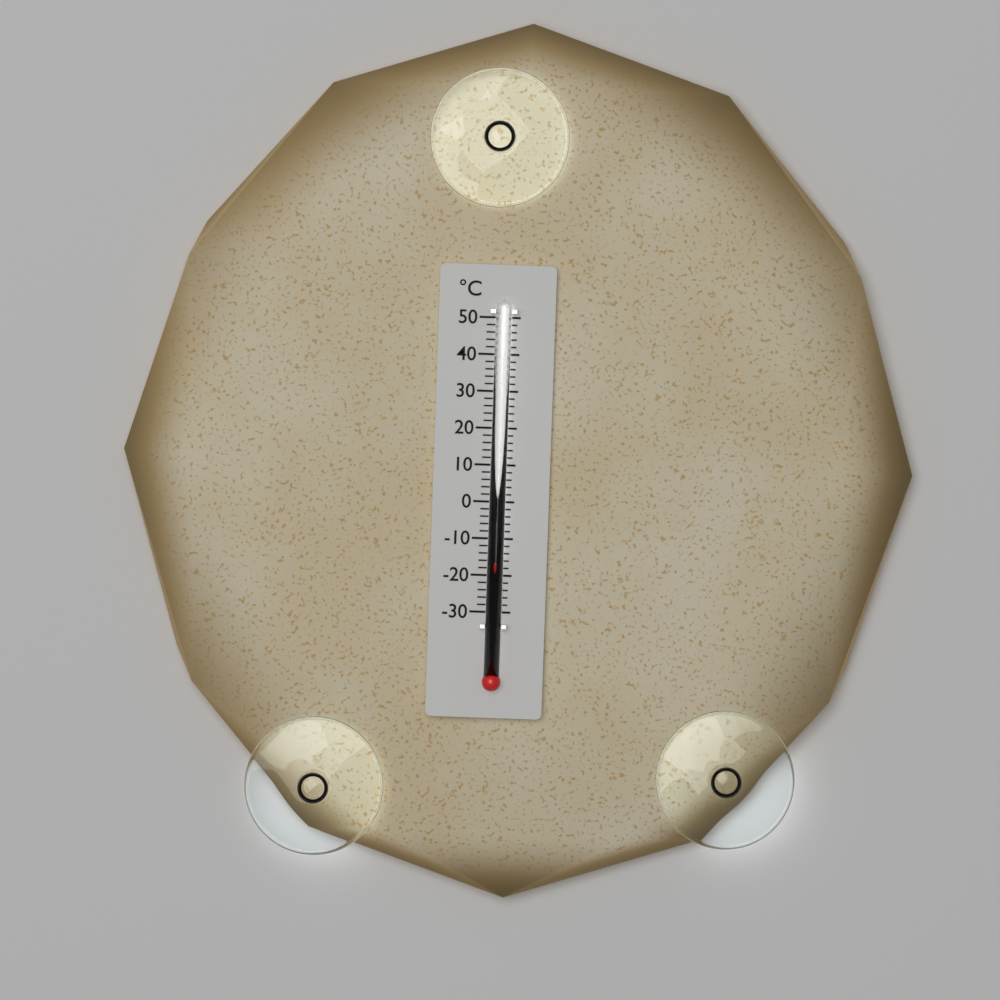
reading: -16 °C
